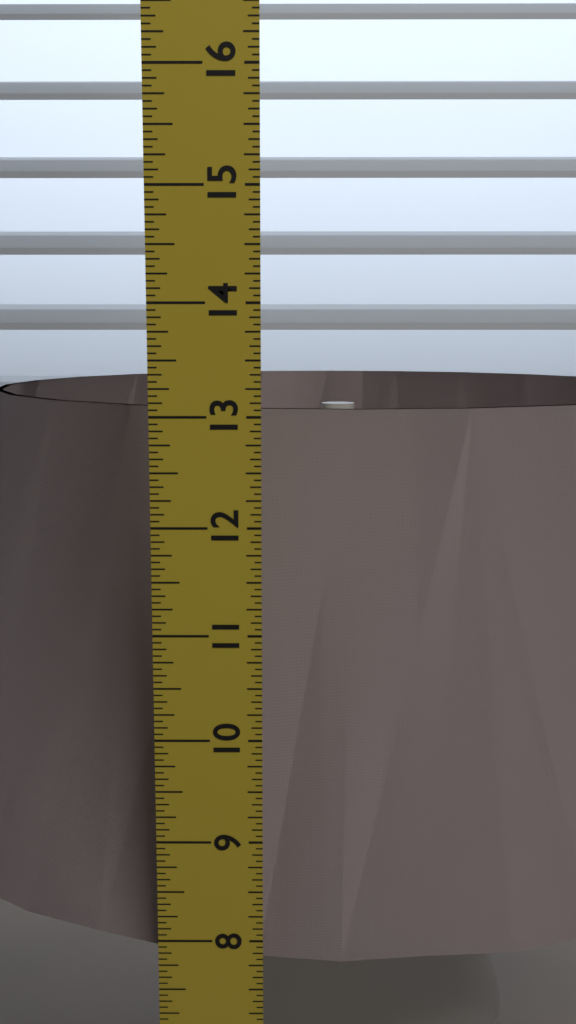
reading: 12.9375 in
